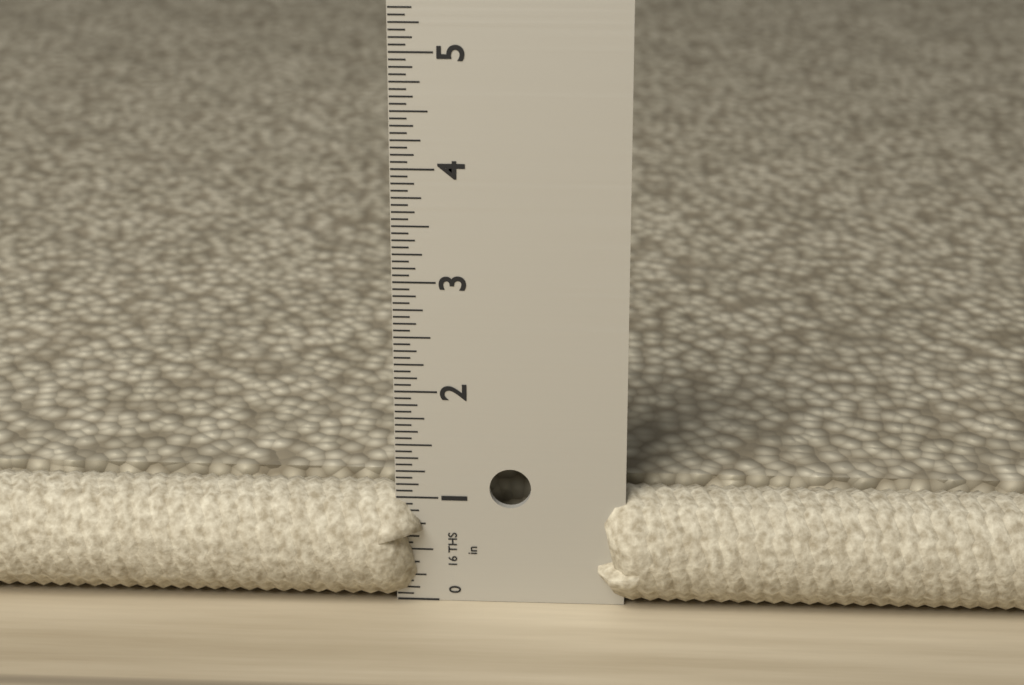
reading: 1.0625 in
